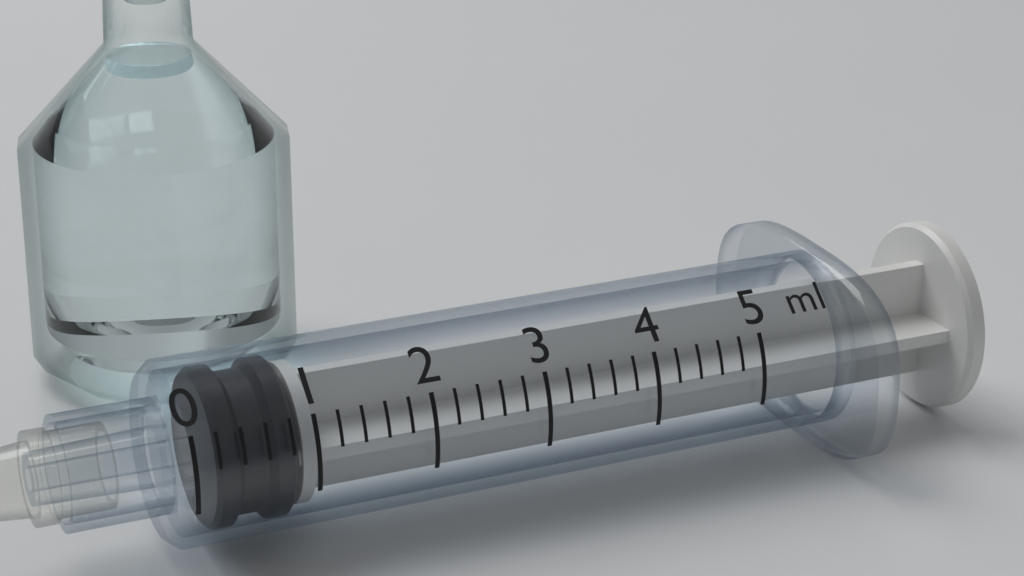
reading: 0.2 ml
